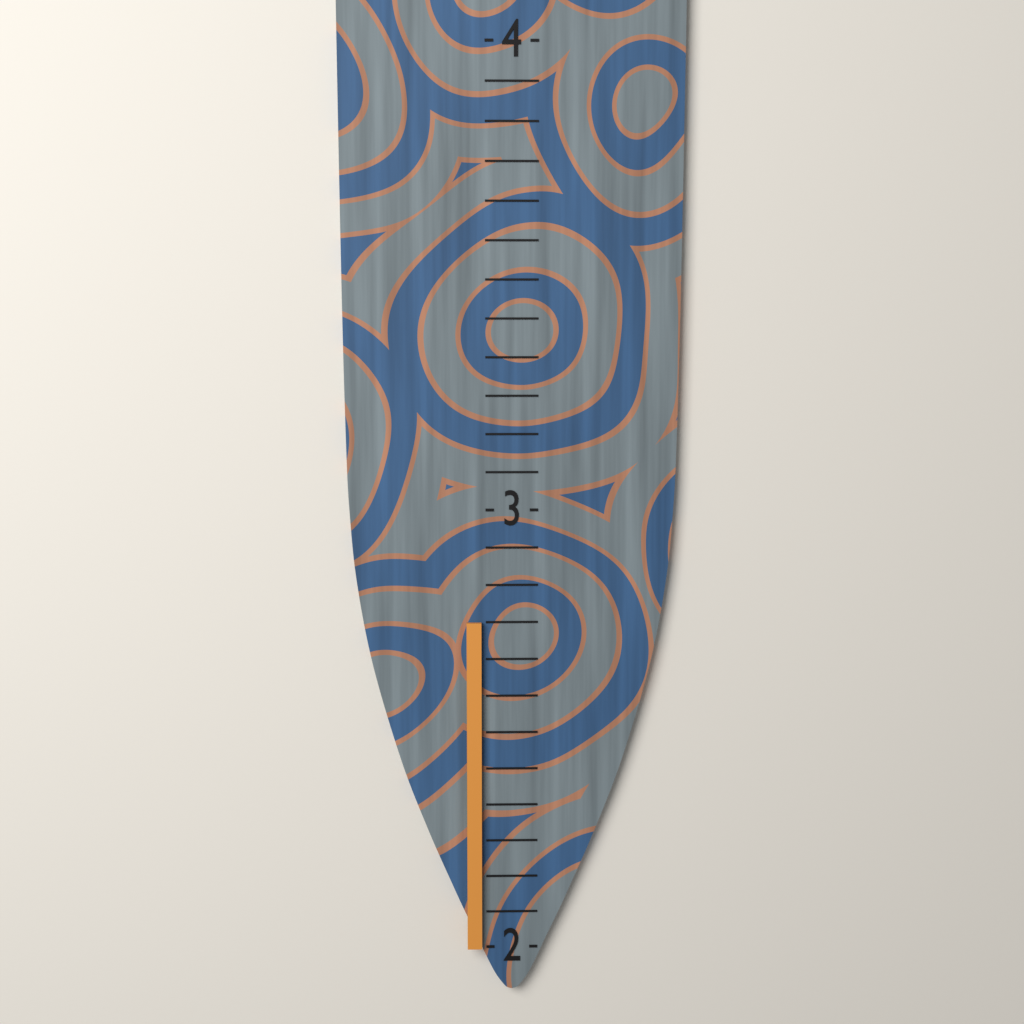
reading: 2.750000 (no unit)
